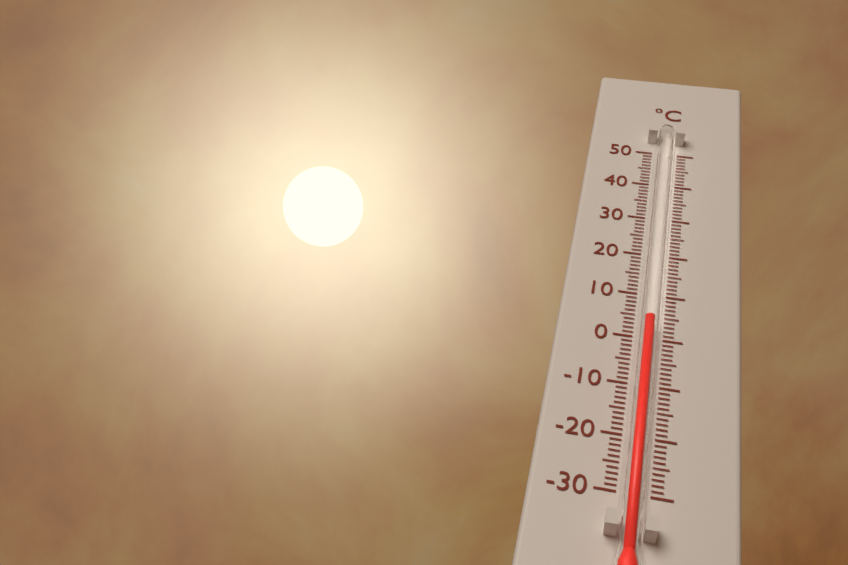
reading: 3 °C
